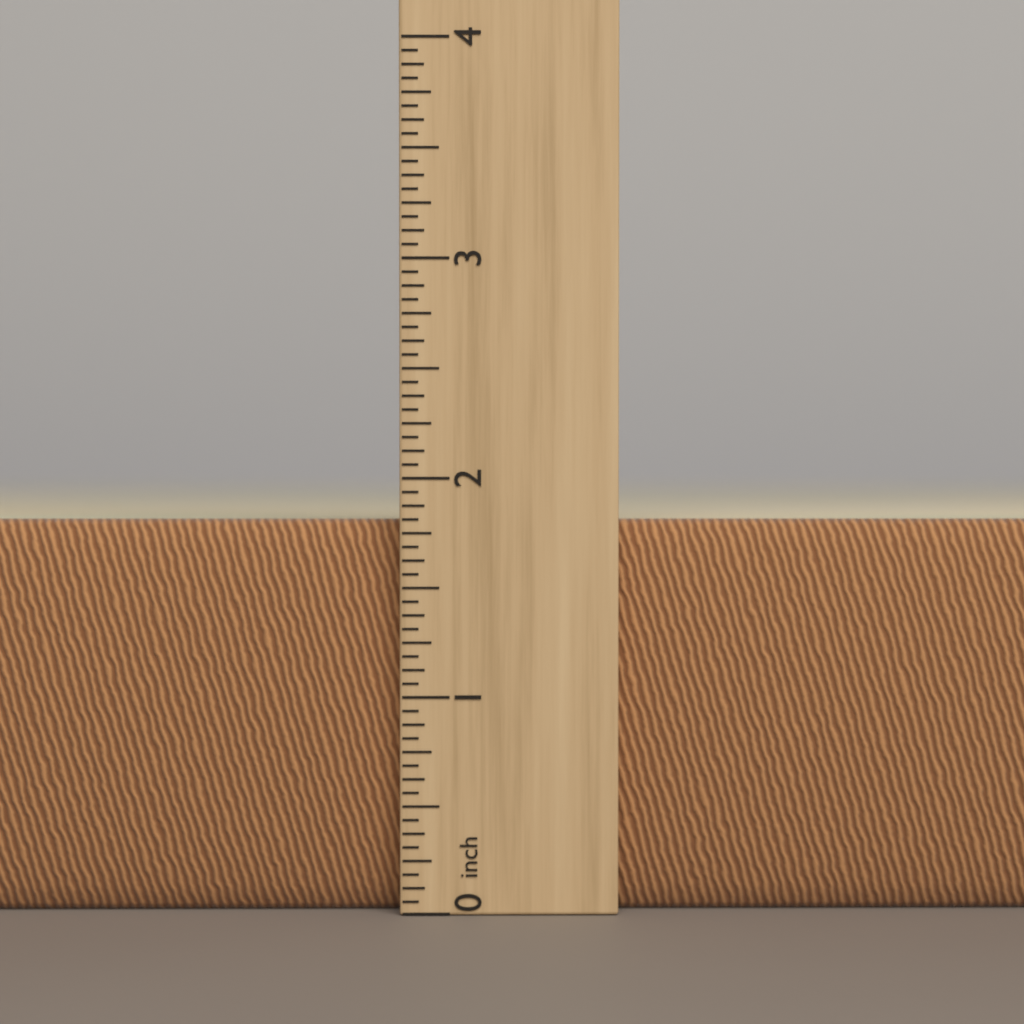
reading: 1.8125 inch
